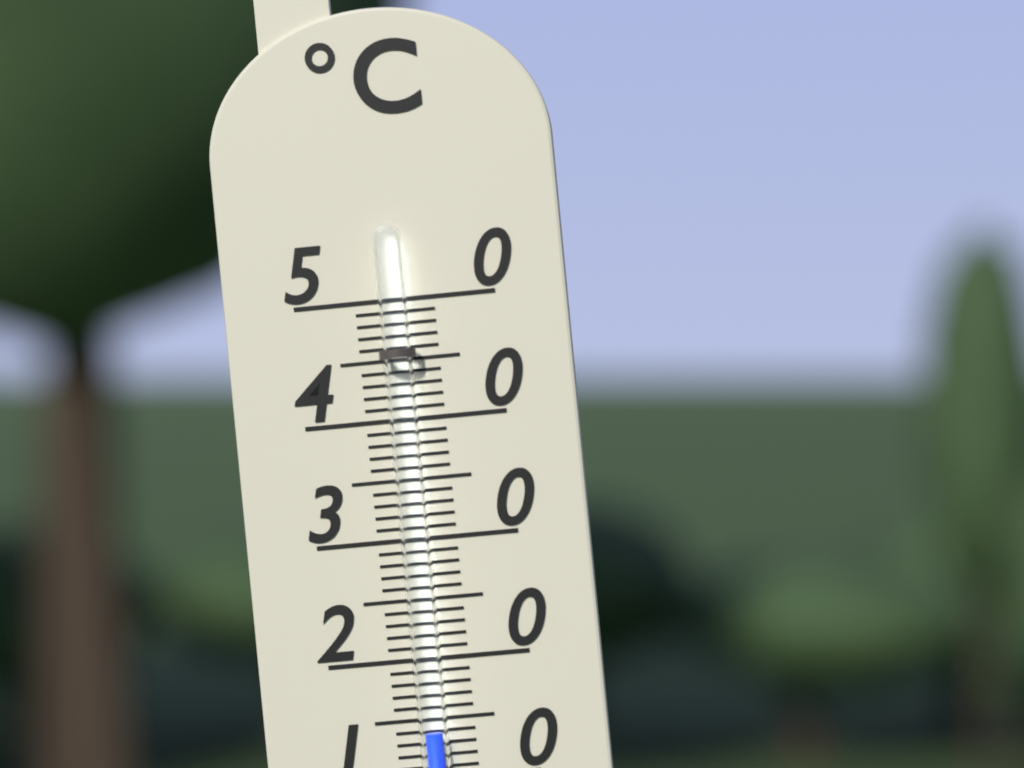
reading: 14 °C
